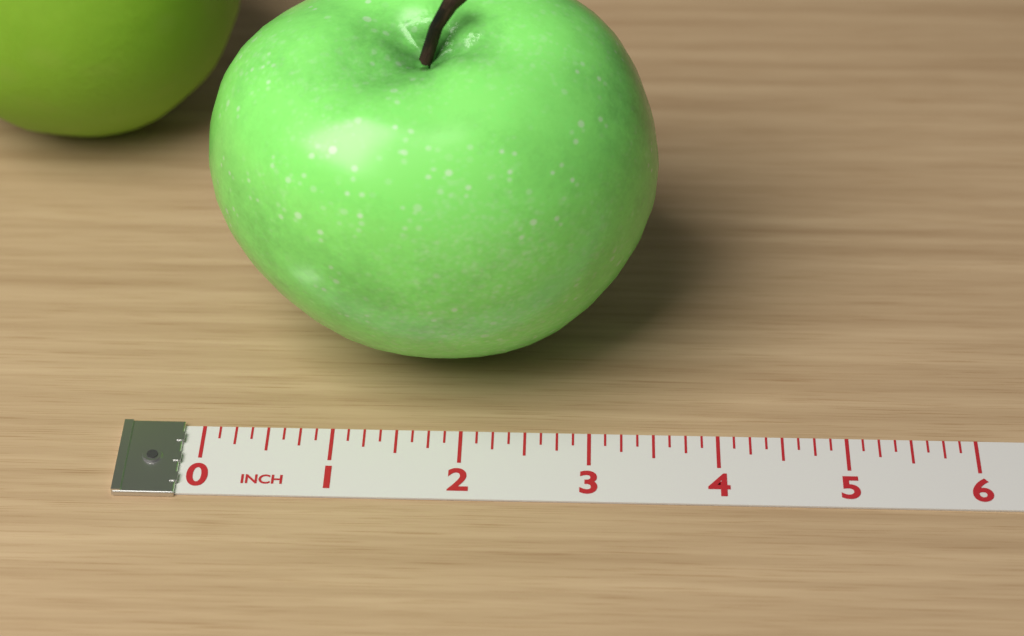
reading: 3.500 inch
